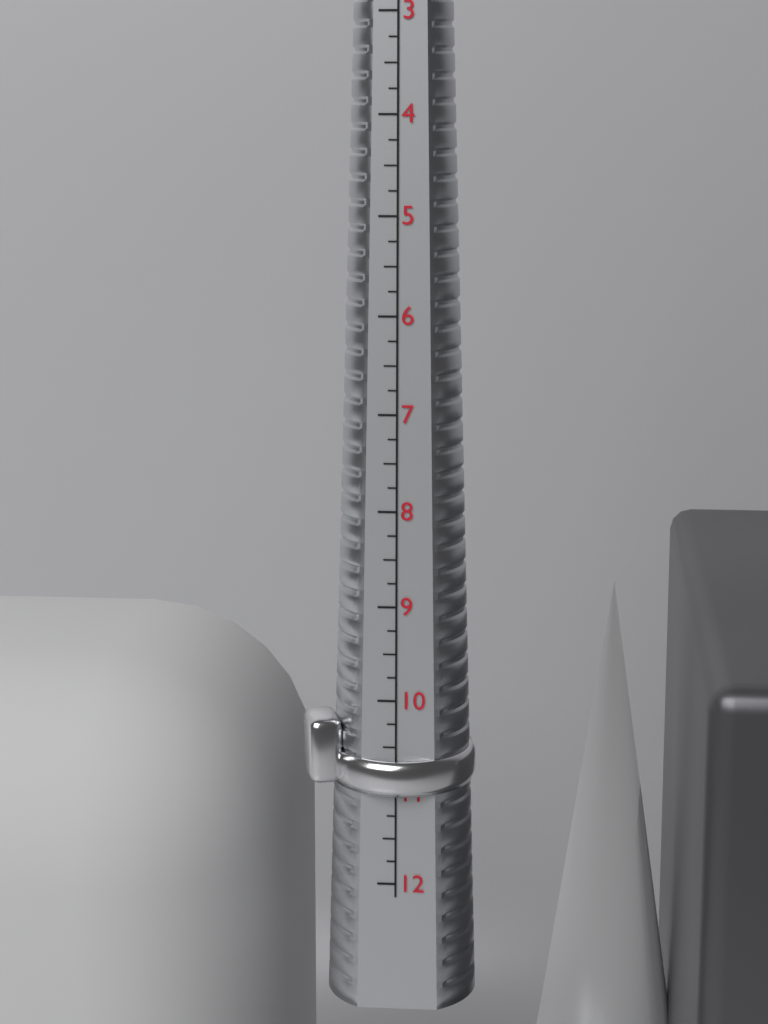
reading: 11.00 US
